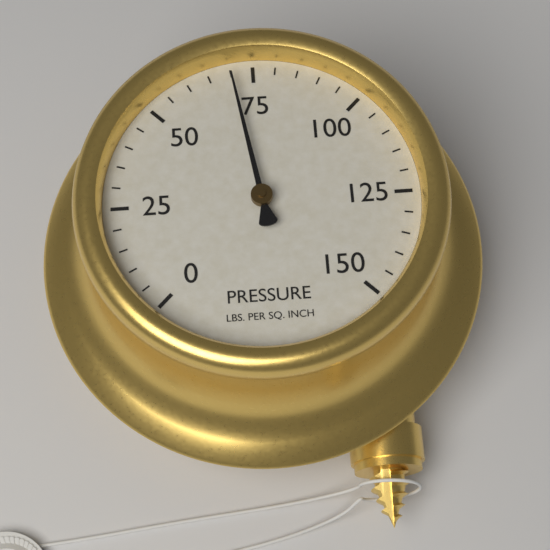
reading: 70 psi
